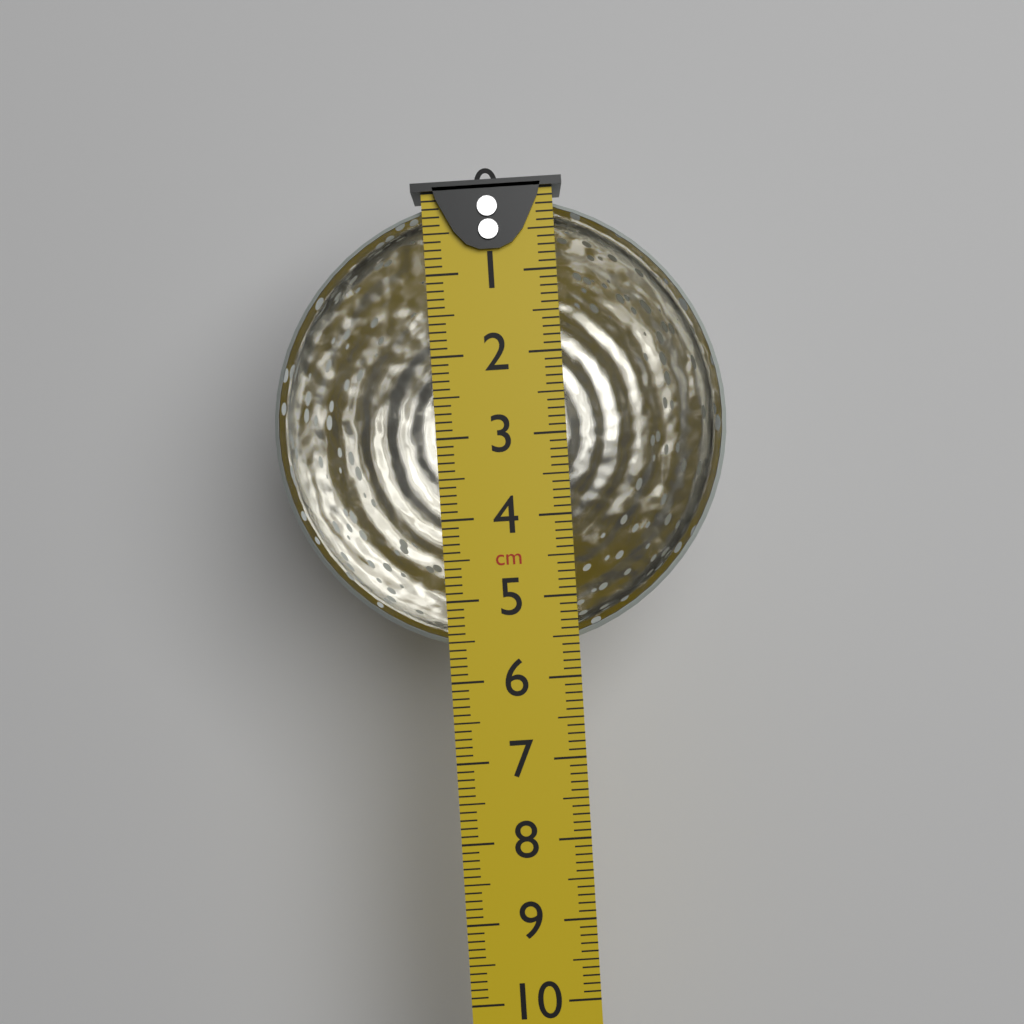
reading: 5.7 cm
